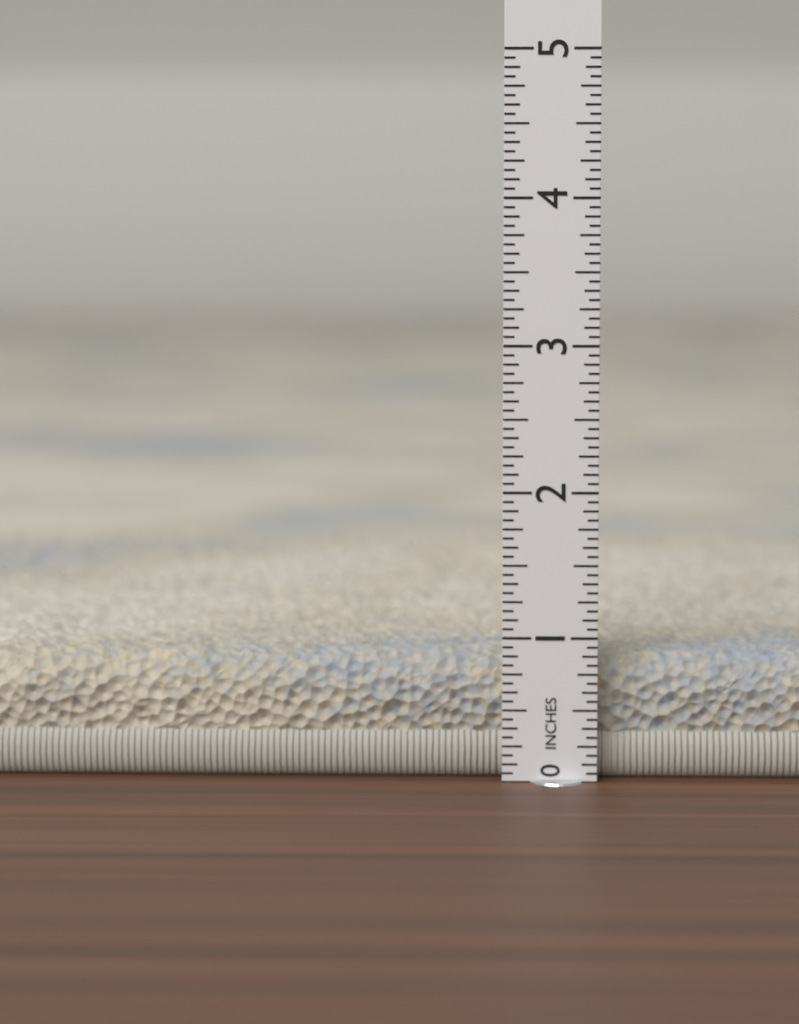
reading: 0.8750 in
